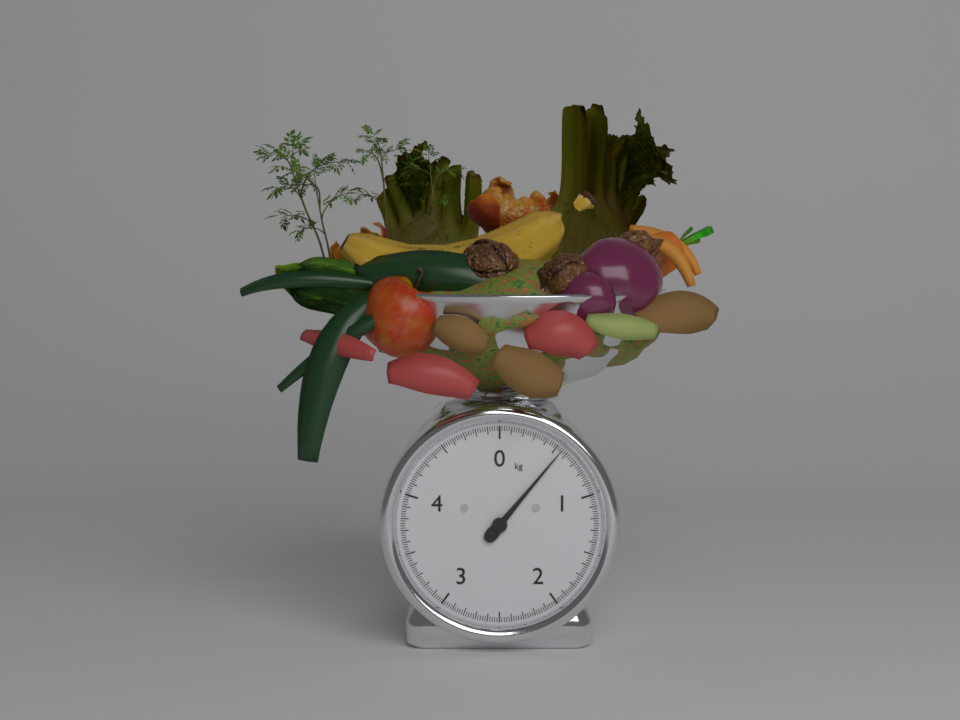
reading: 0.55 kg
